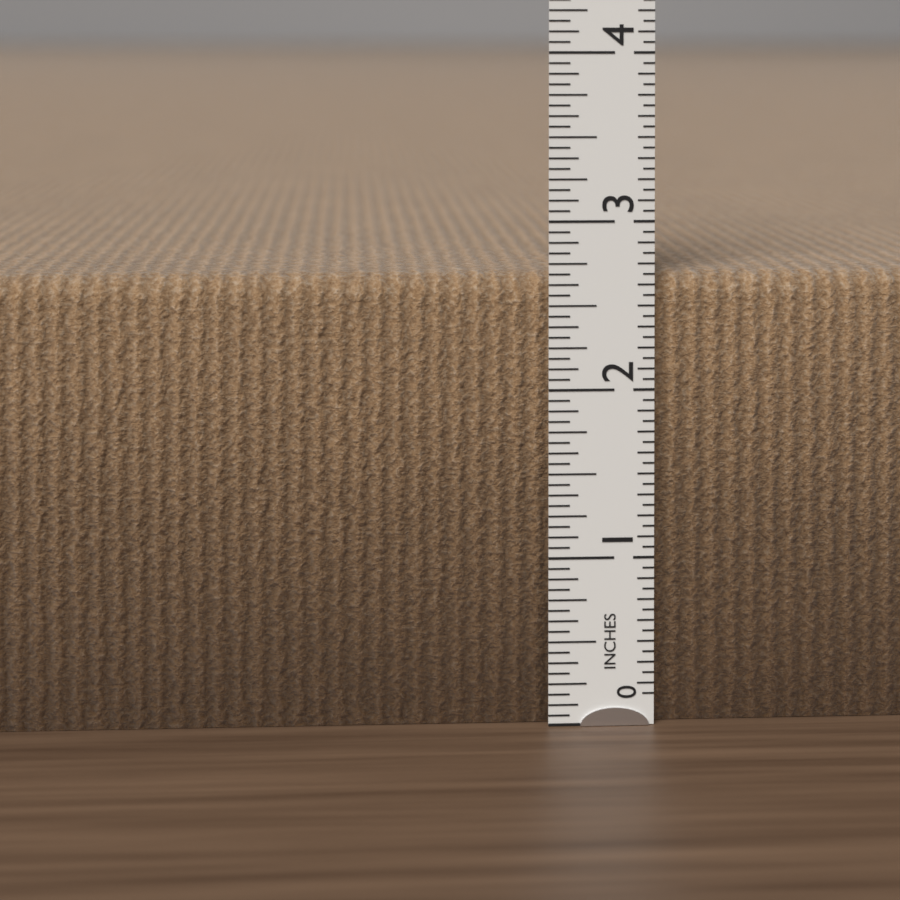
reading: 2.6875 in
